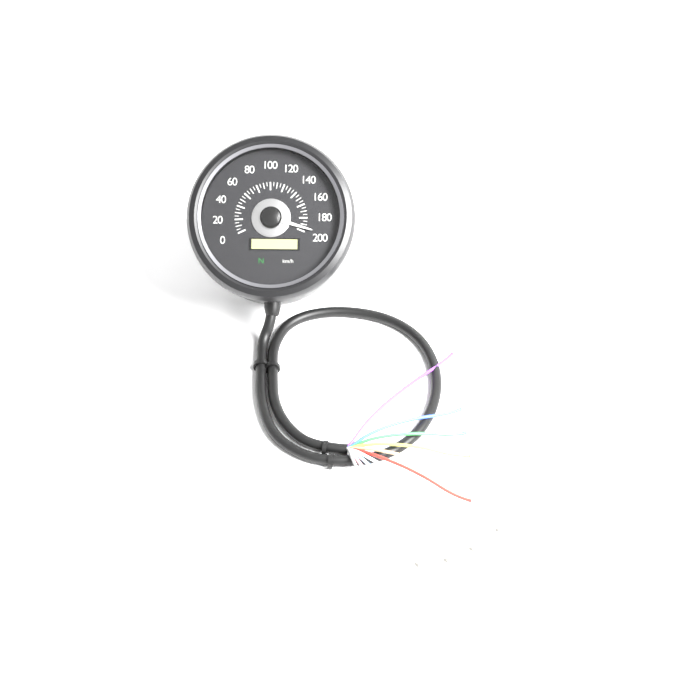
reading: 195 km/h
